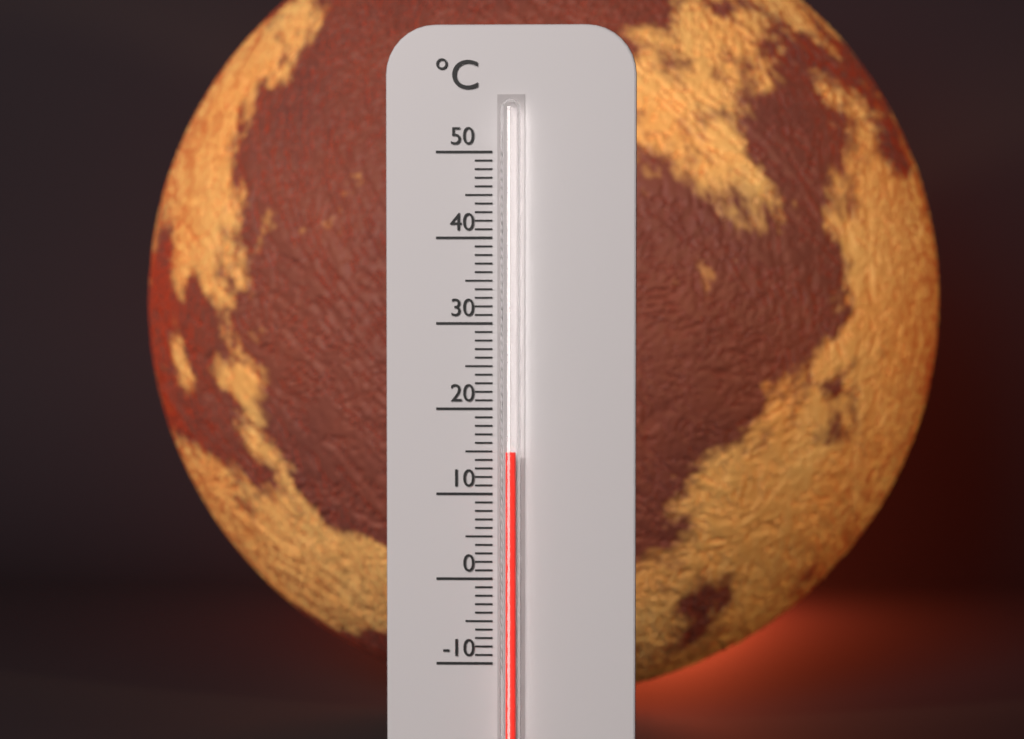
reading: 15 °C
